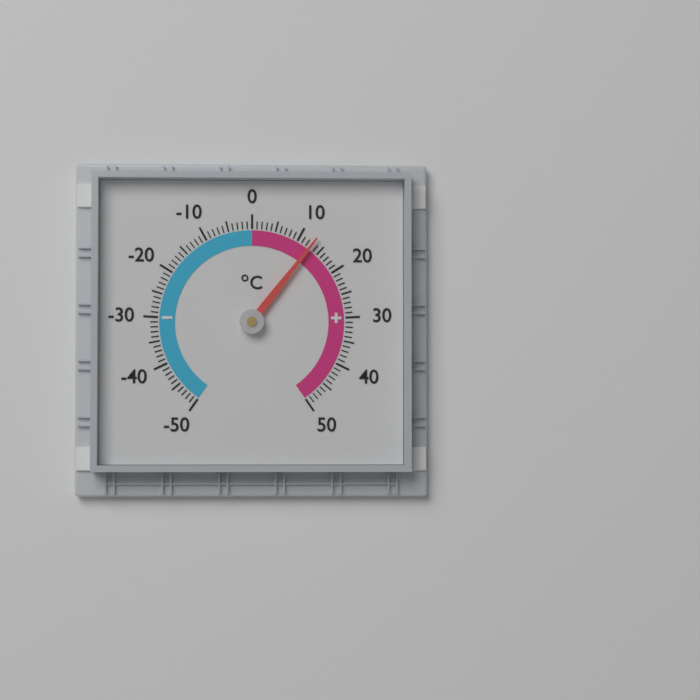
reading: 13 °C
